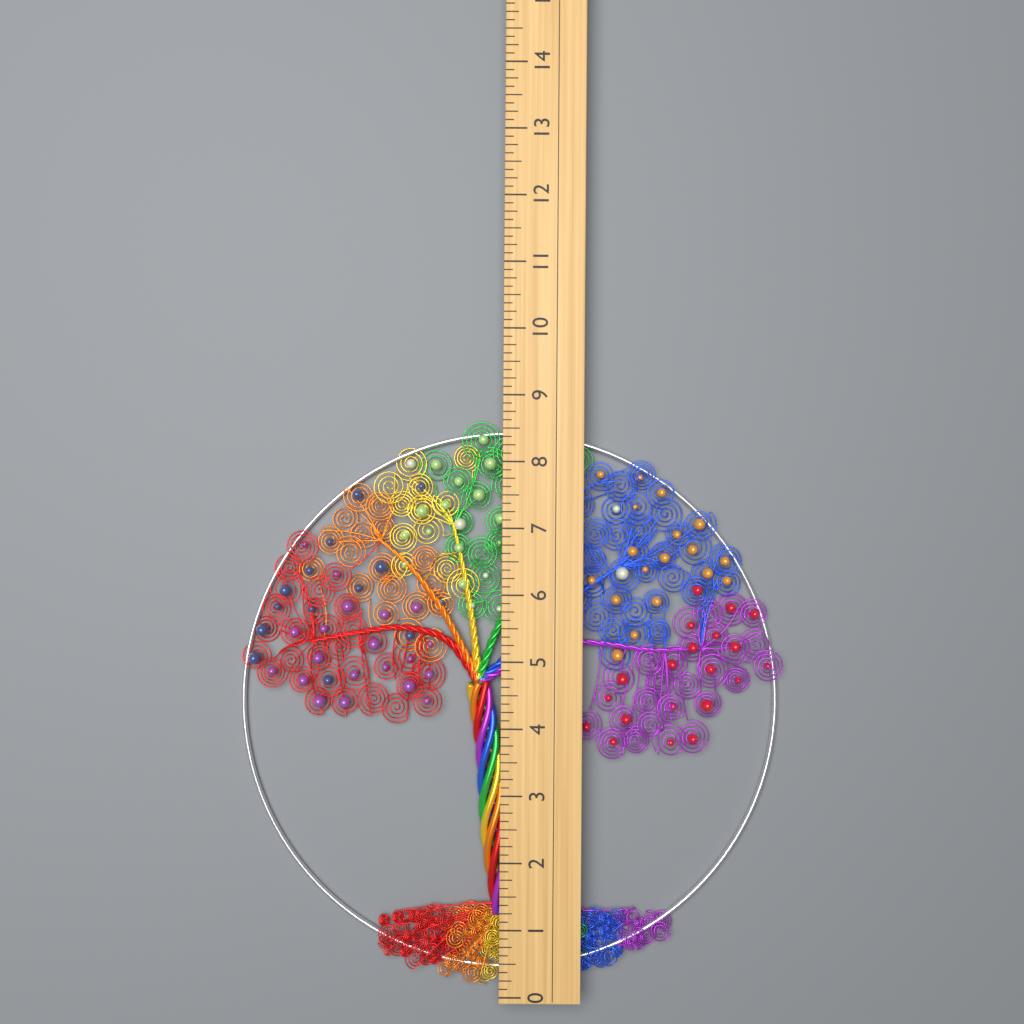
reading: 8.625 (no unit)
